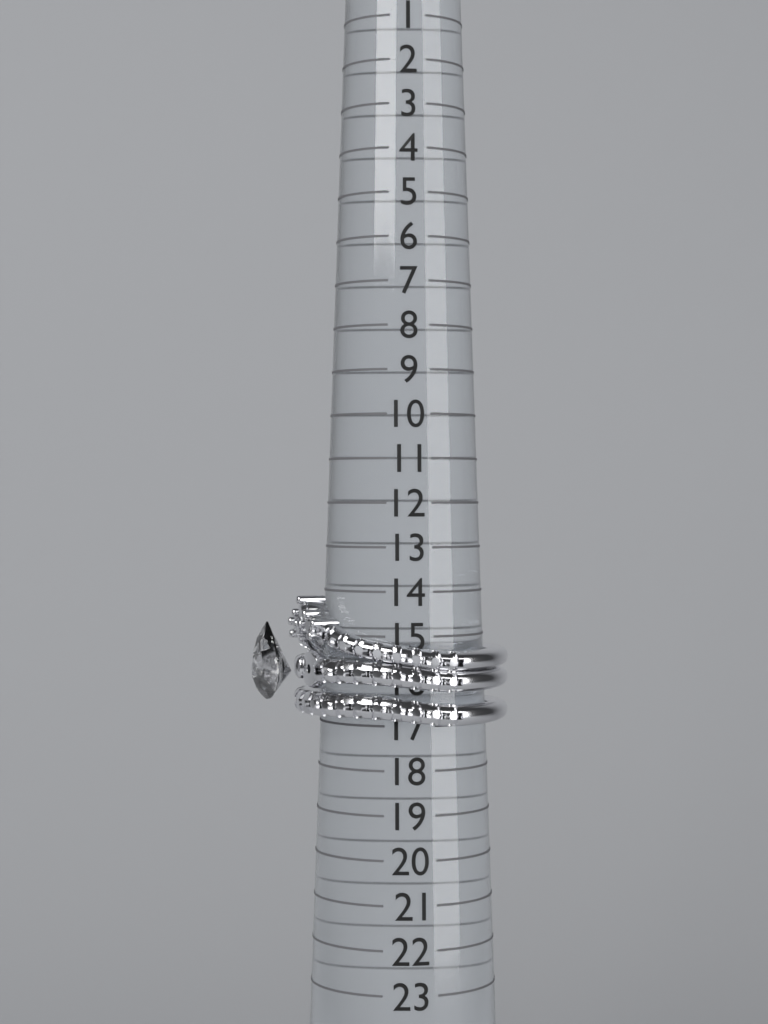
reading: 17 (no unit)
